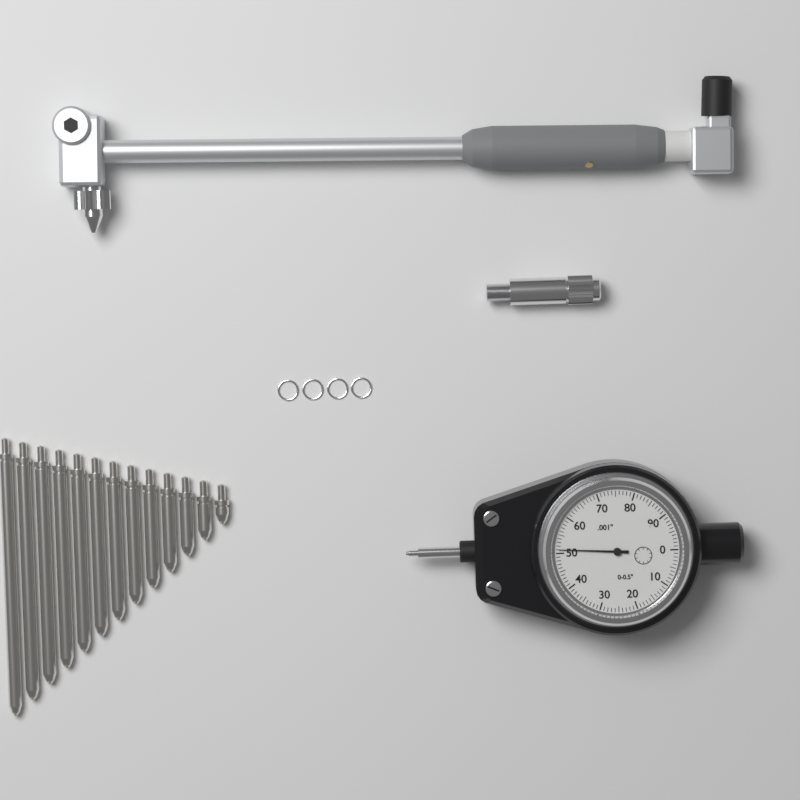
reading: 0.051 in
